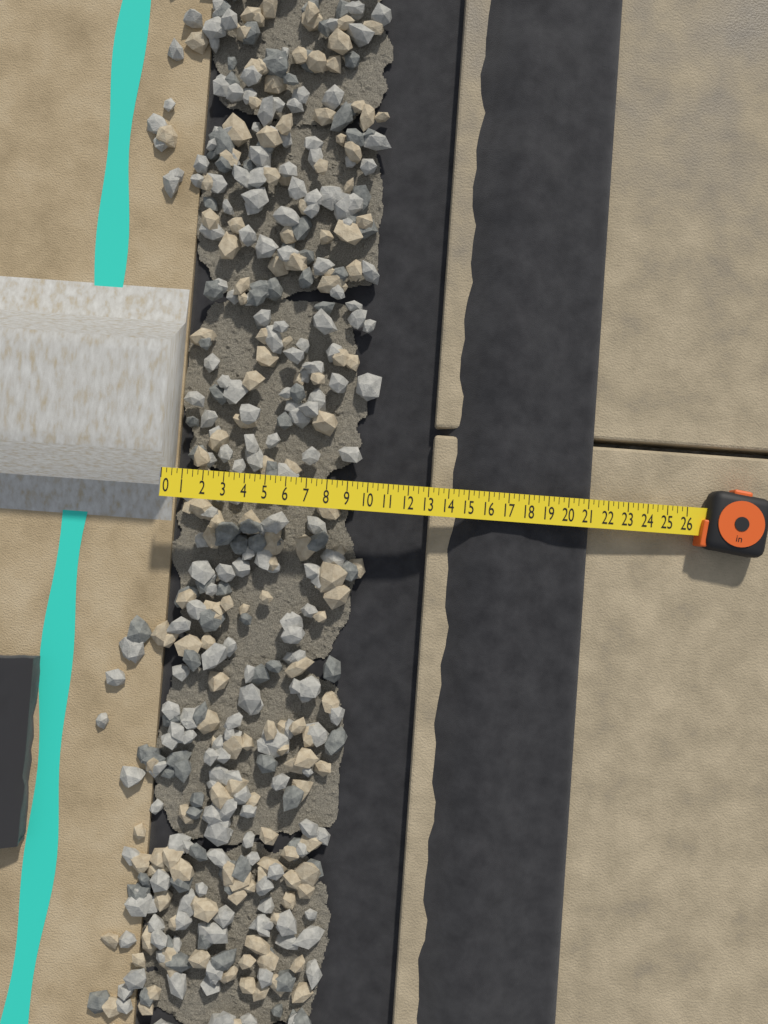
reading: 21.25 in
